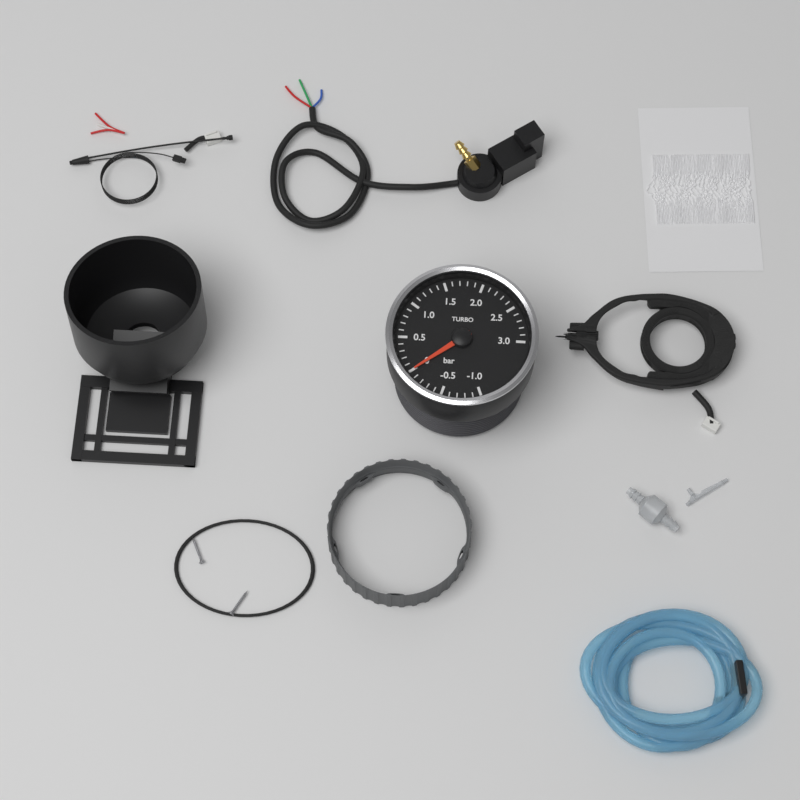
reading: 0.0 bar
